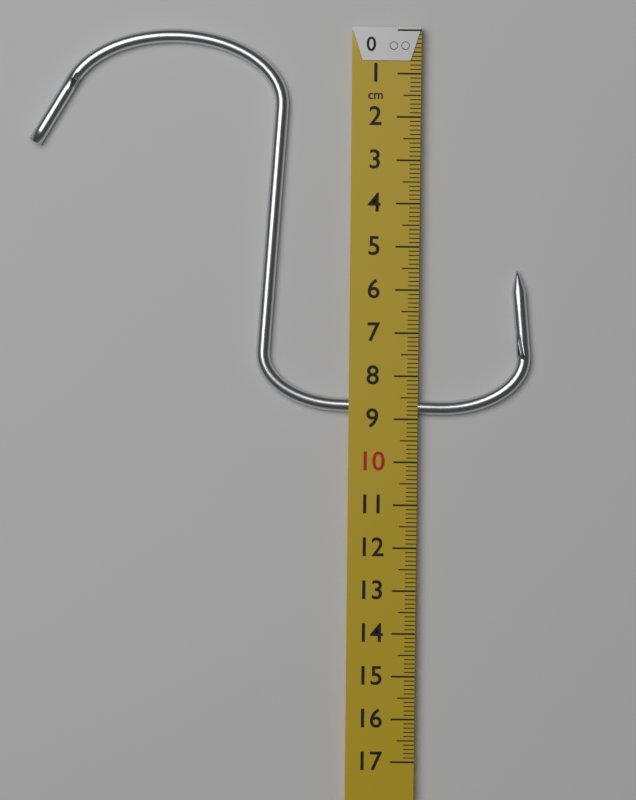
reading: 8.9 cm
